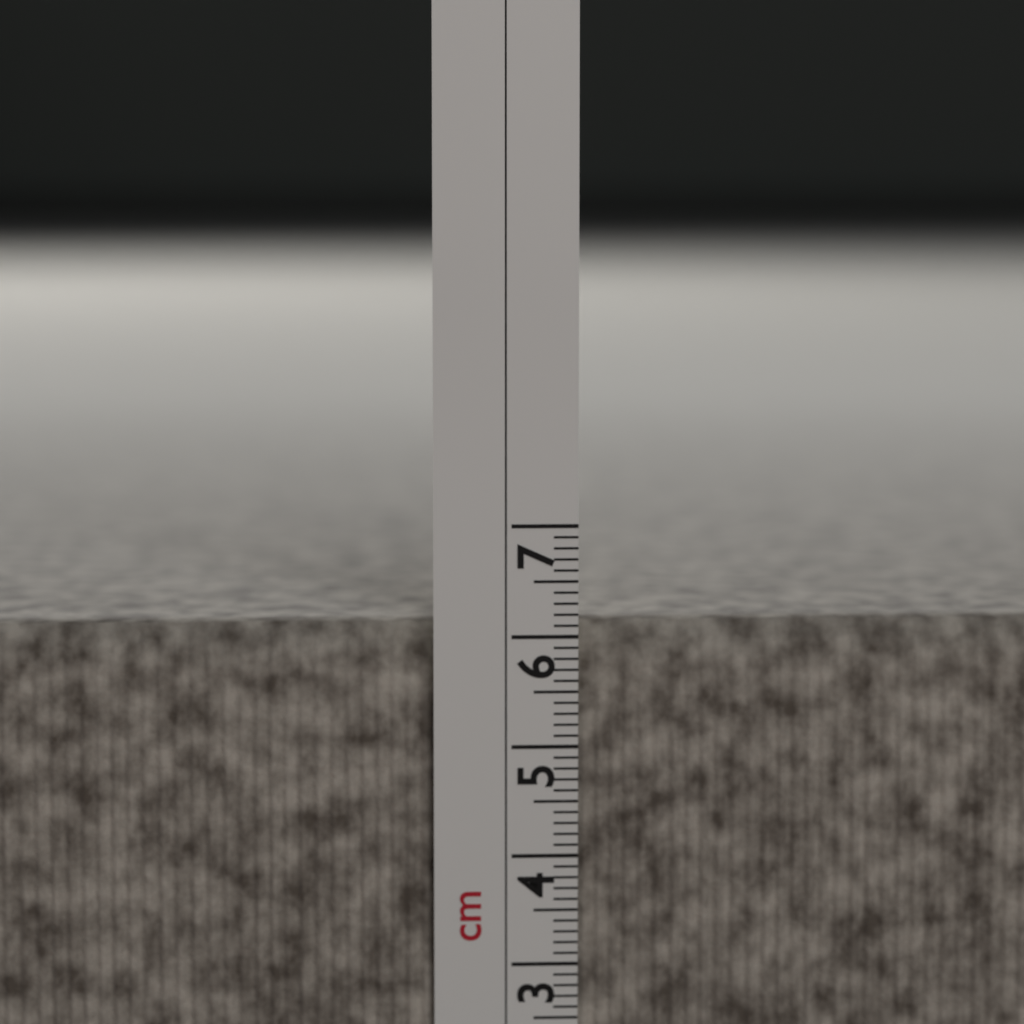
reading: 6.1 cm
